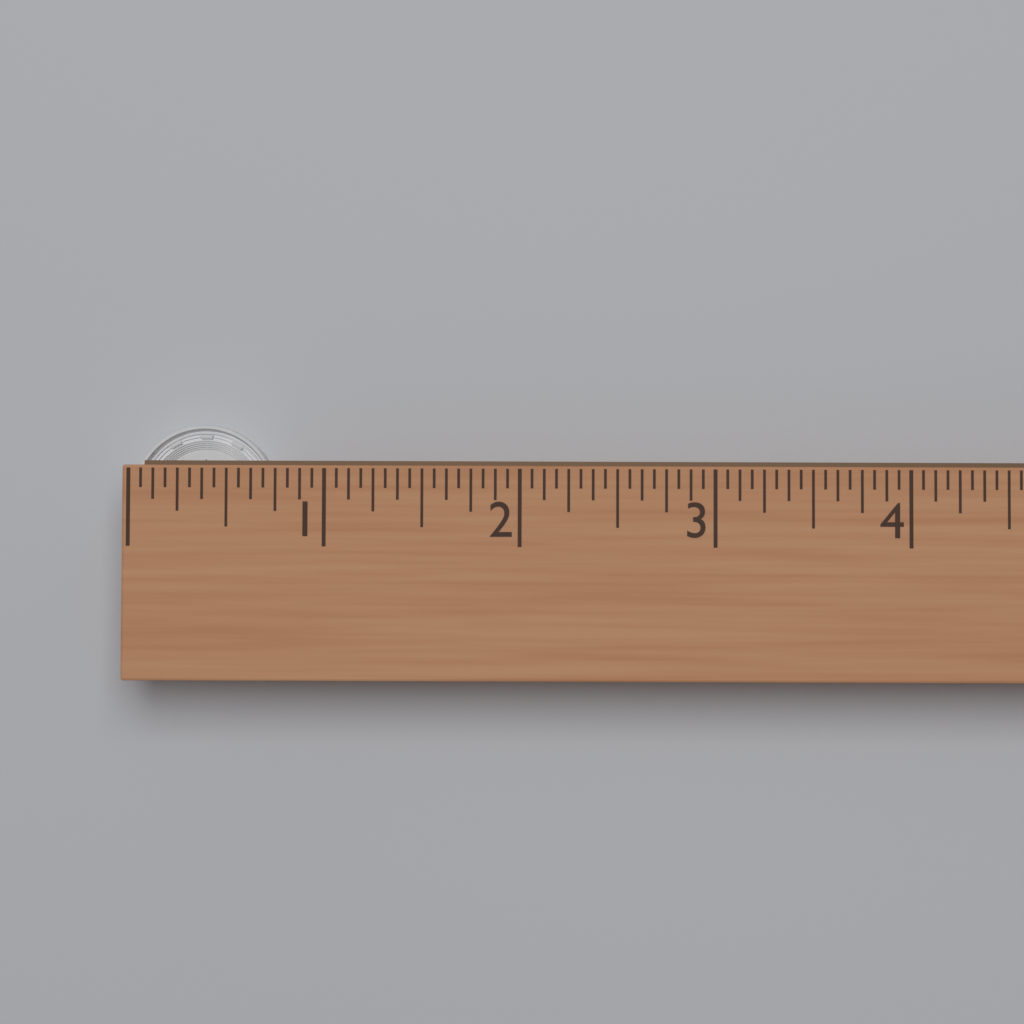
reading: 0.7500 (no unit)
